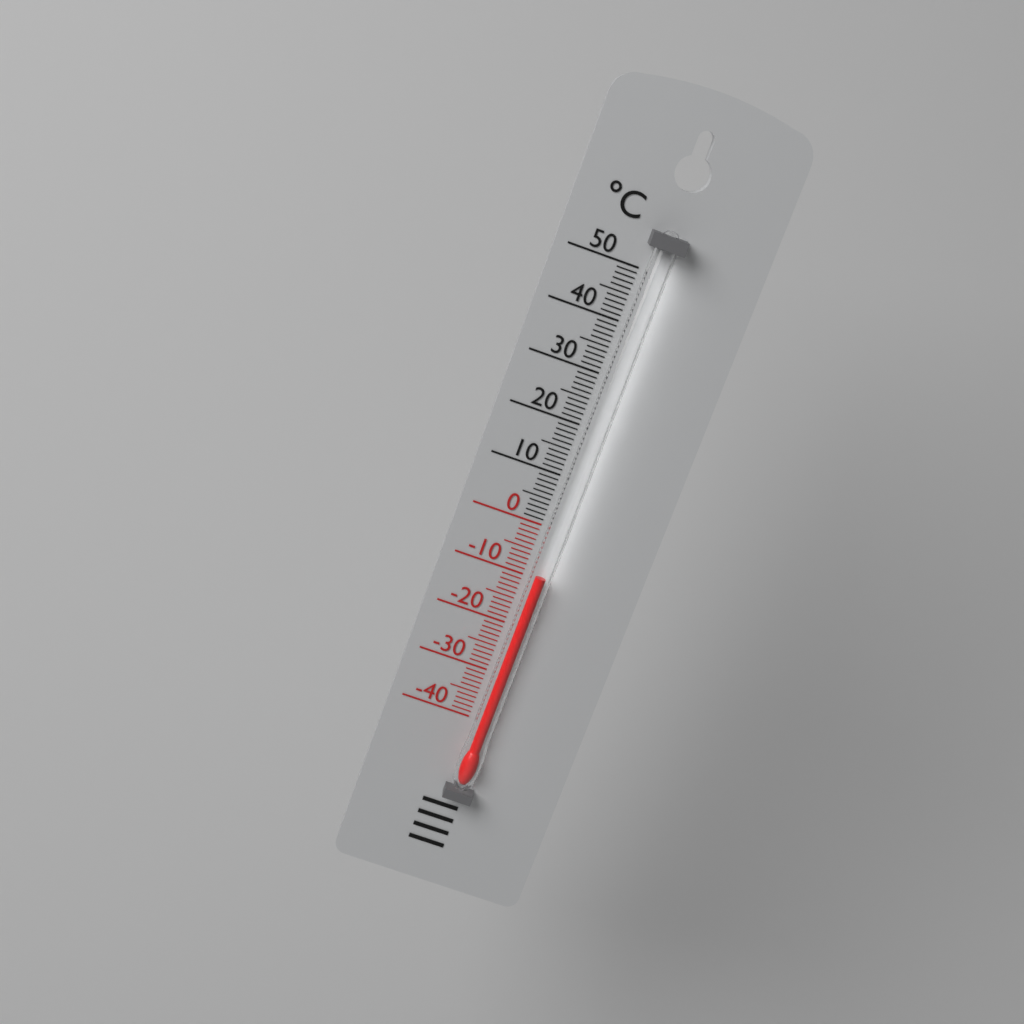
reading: -9 °C
